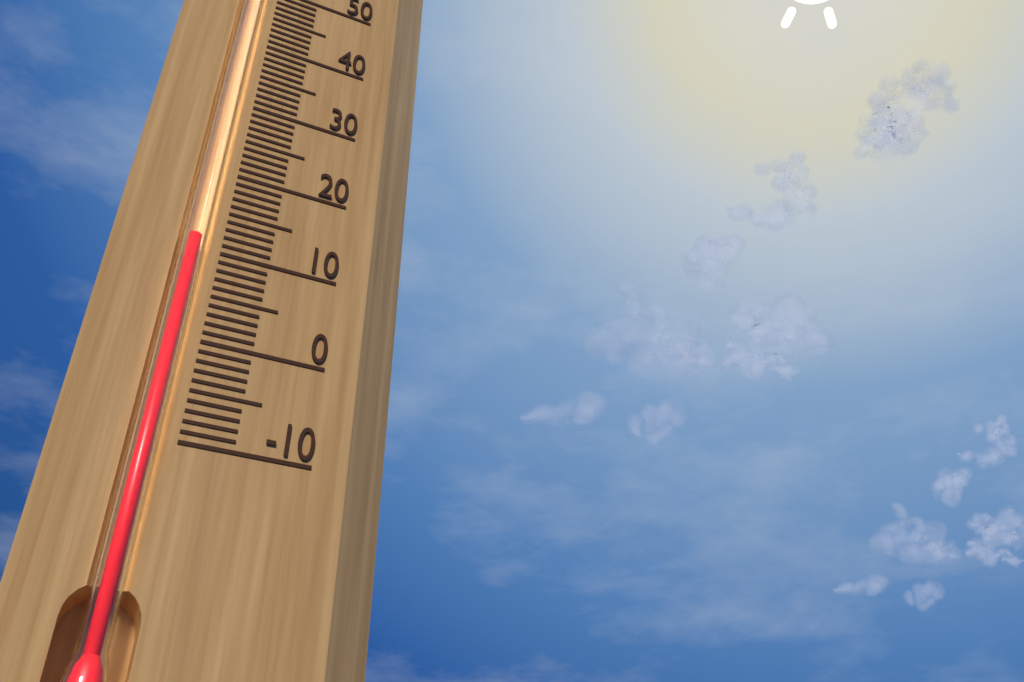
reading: 11 (no unit)
